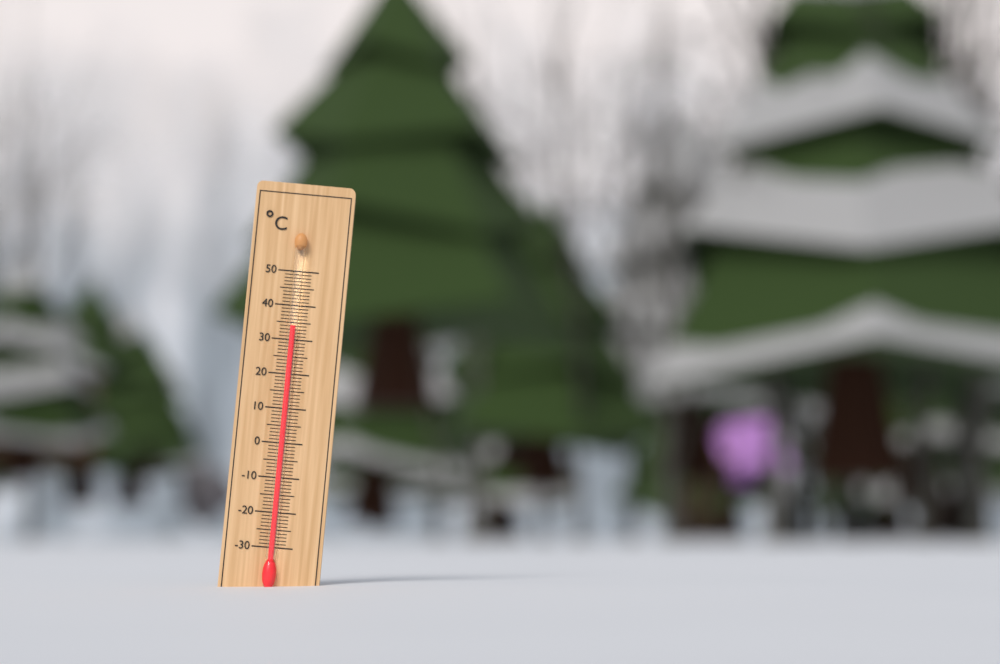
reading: 34 °C
